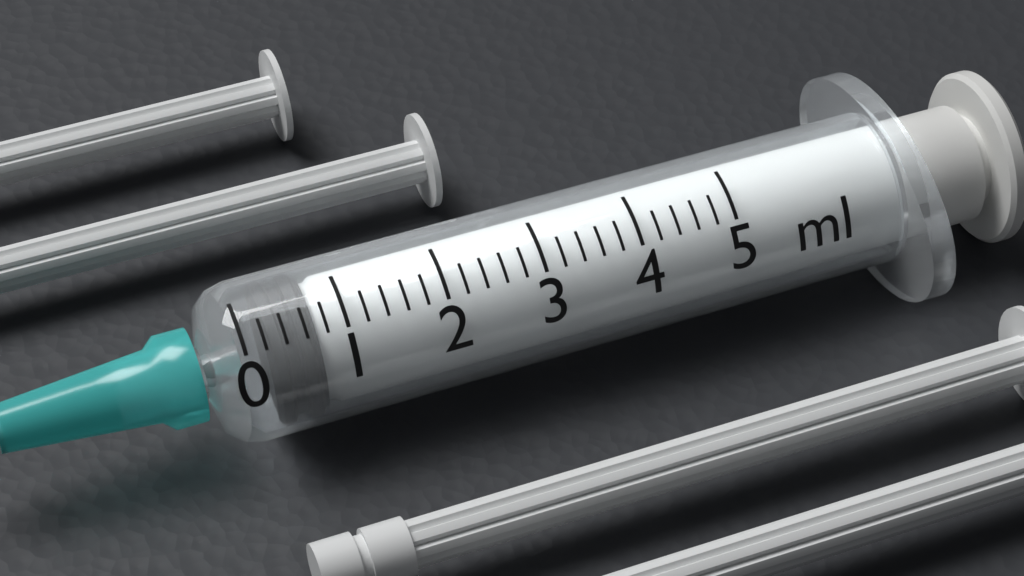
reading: 0.2 ml
